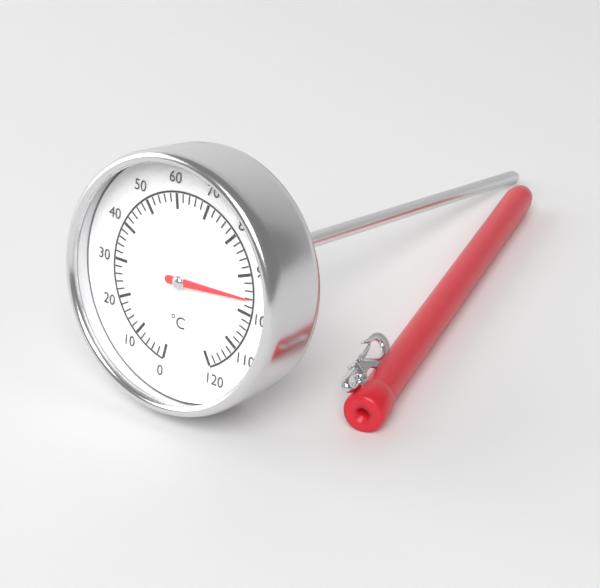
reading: 96 °C
